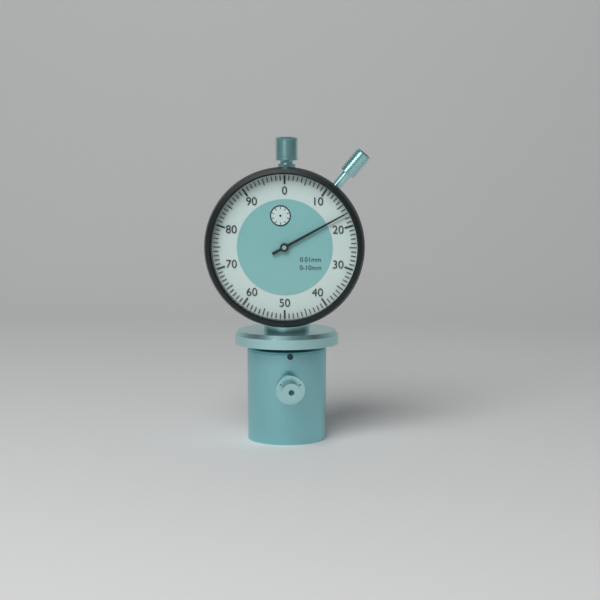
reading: 0.17 mm
